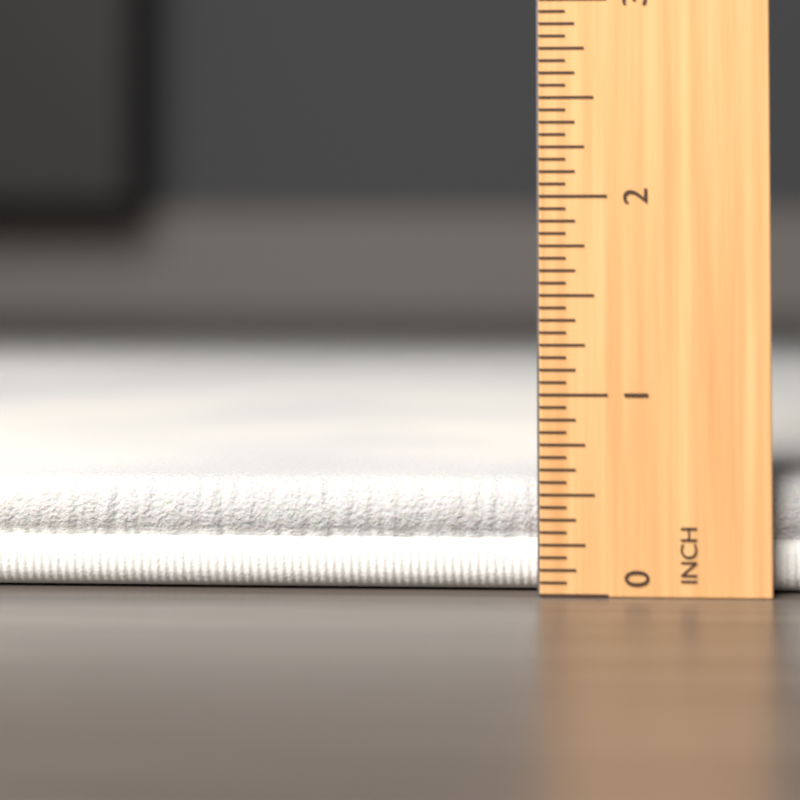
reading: 0.5625 inch
